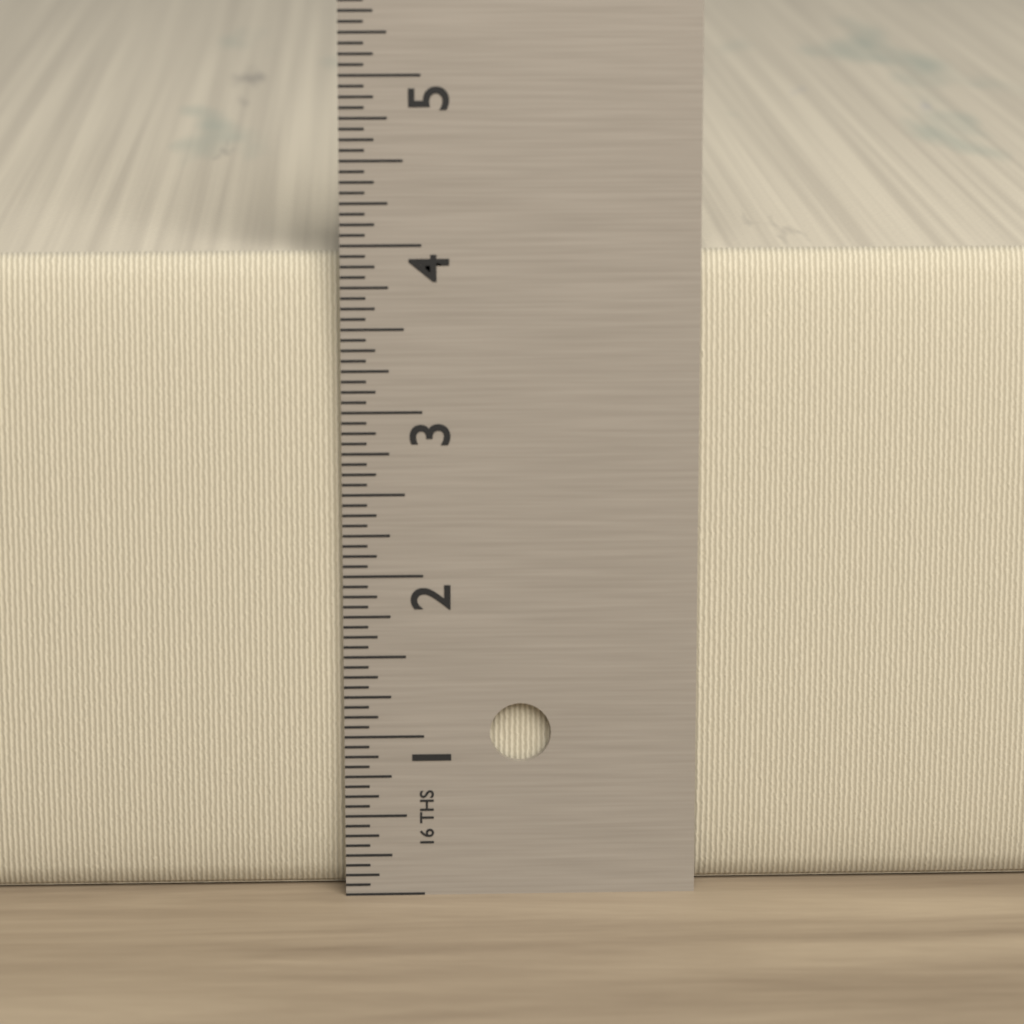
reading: 3.9375 in
